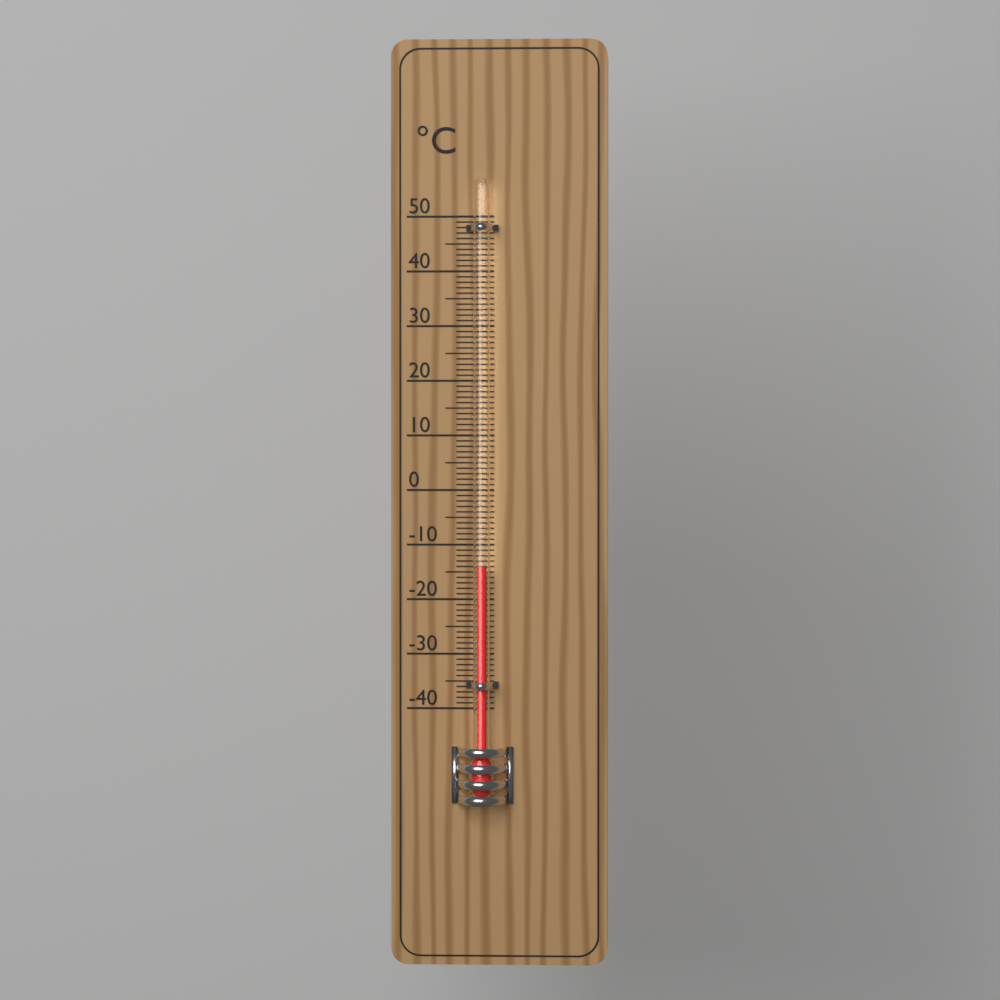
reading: -14 °C
